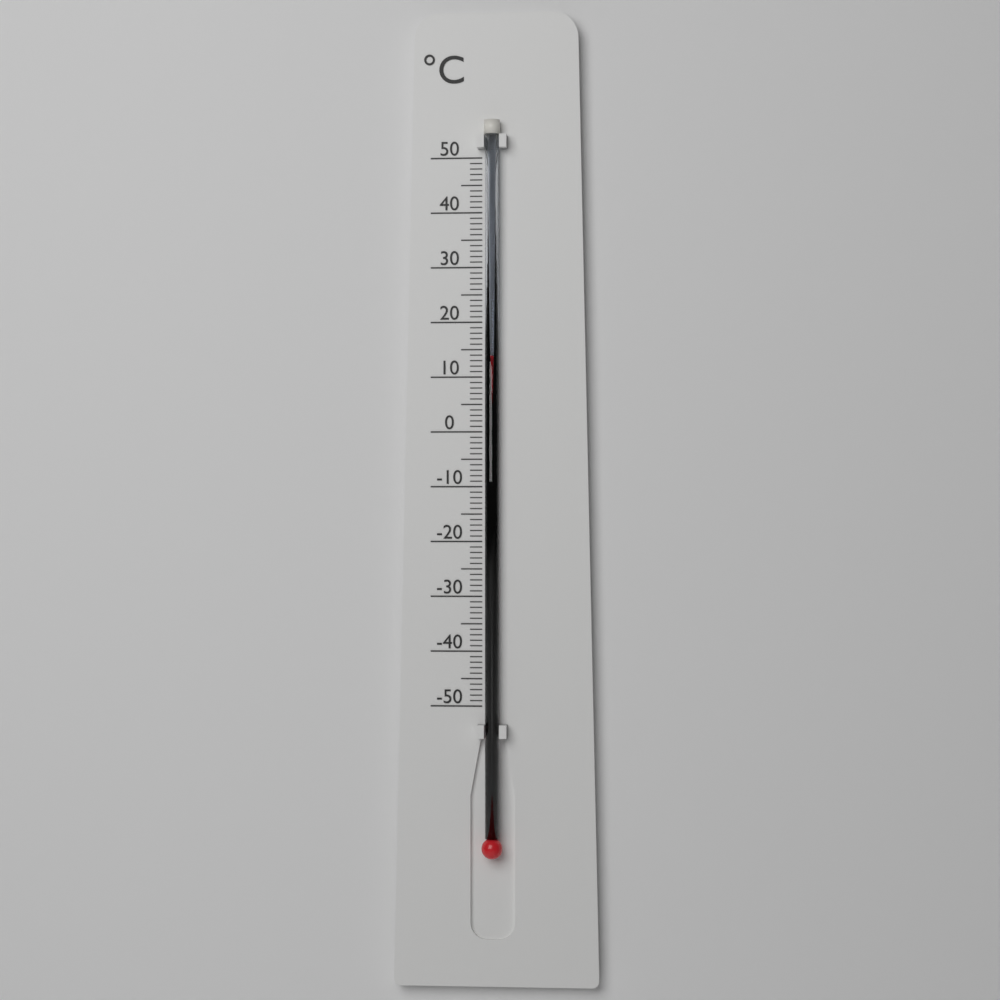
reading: 14 °C
